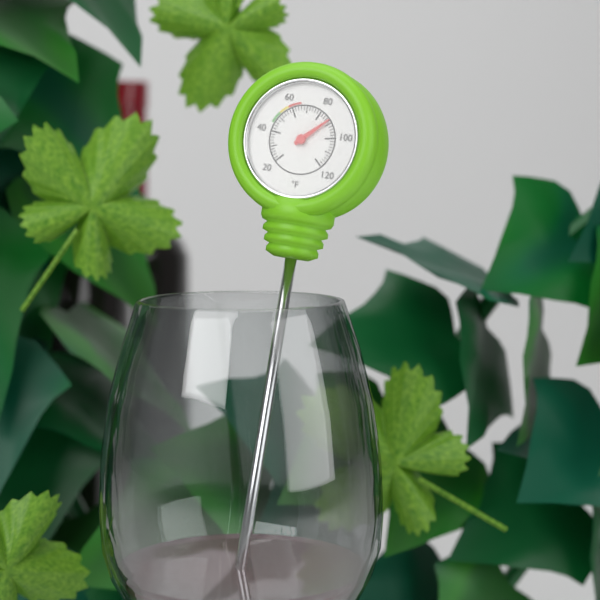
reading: 88 °F
